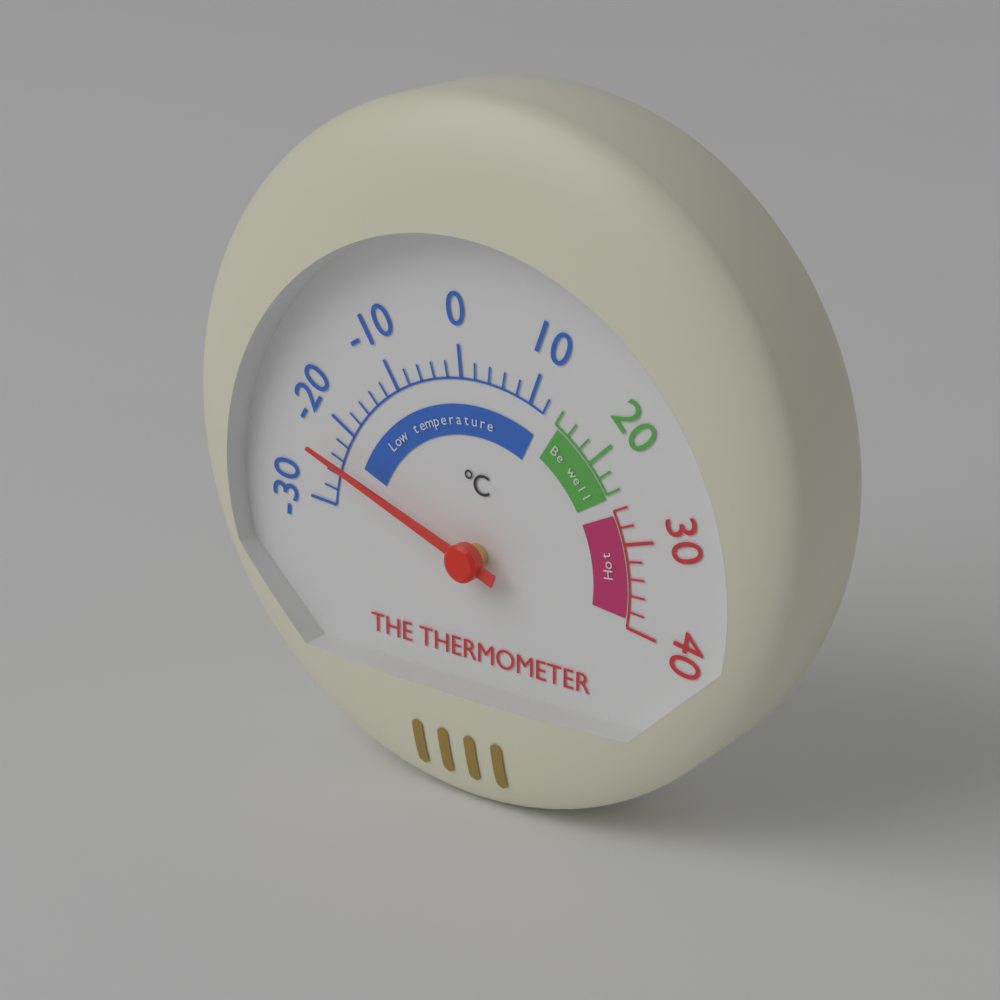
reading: -24 °C
